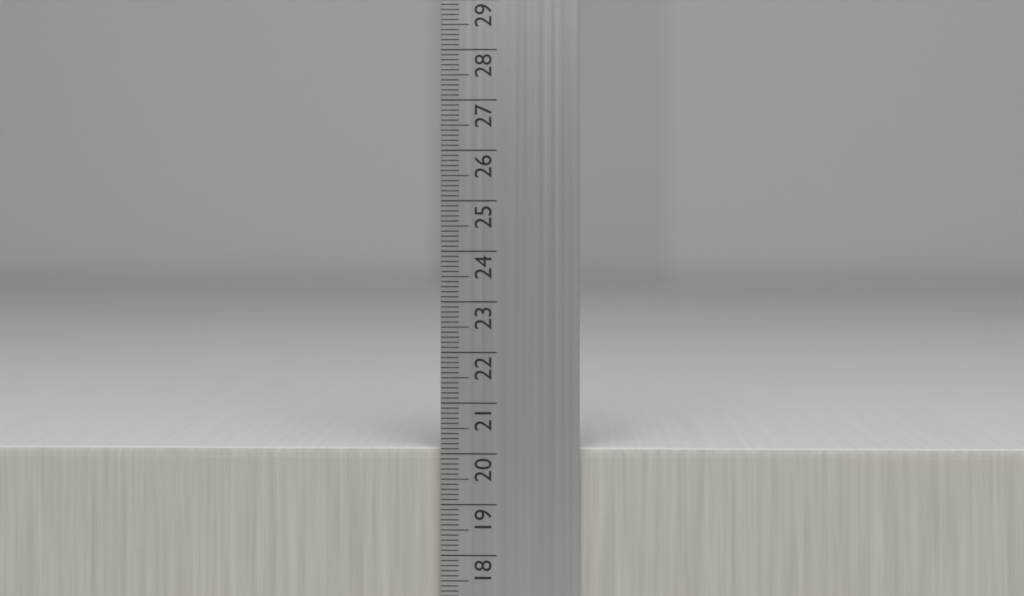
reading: 20.1 cm
